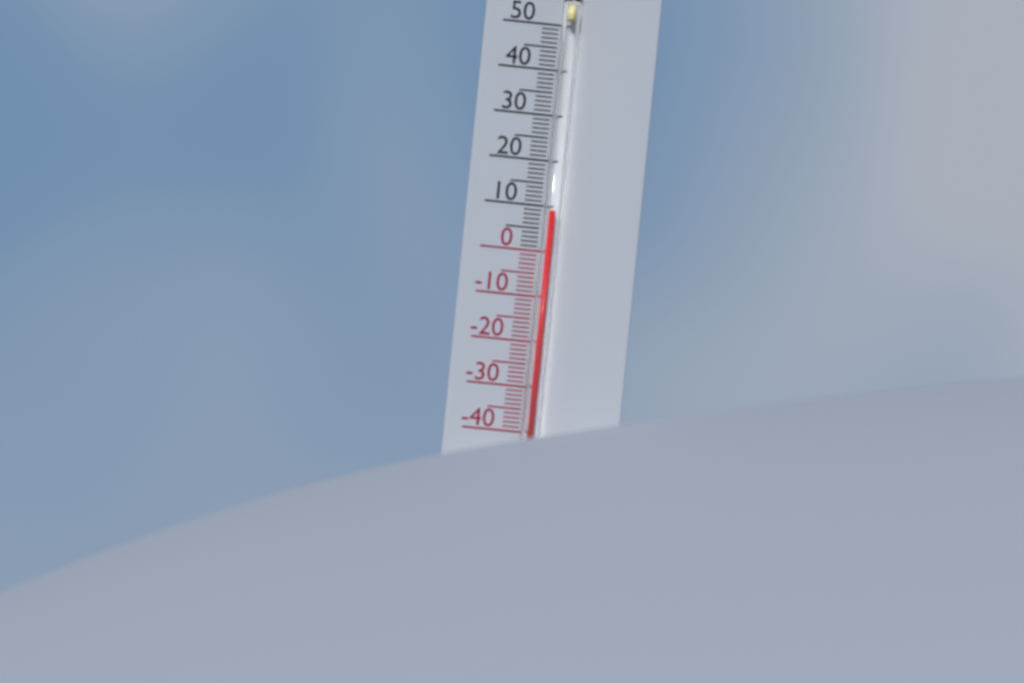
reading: 9 °C
